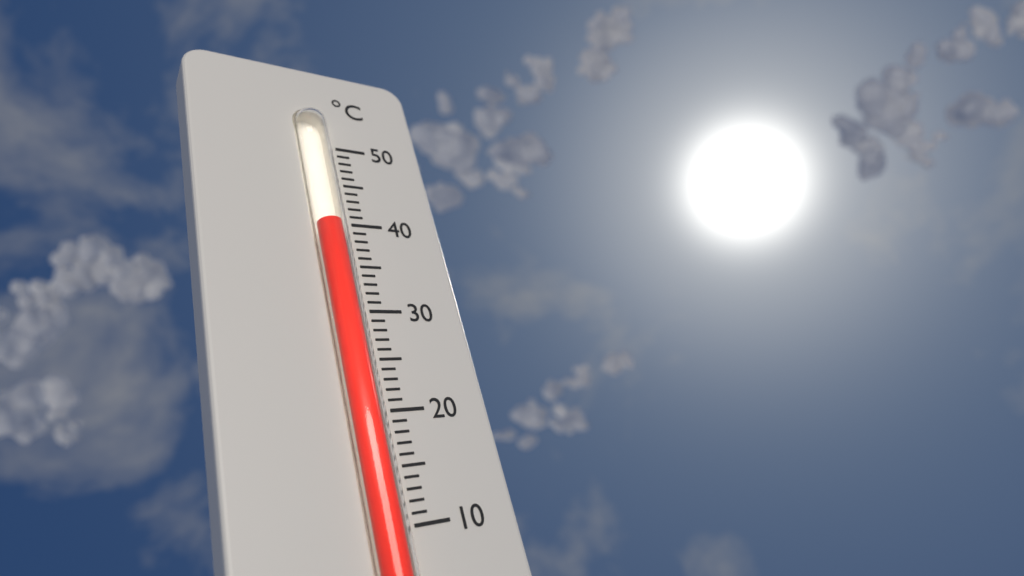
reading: 40 °C
